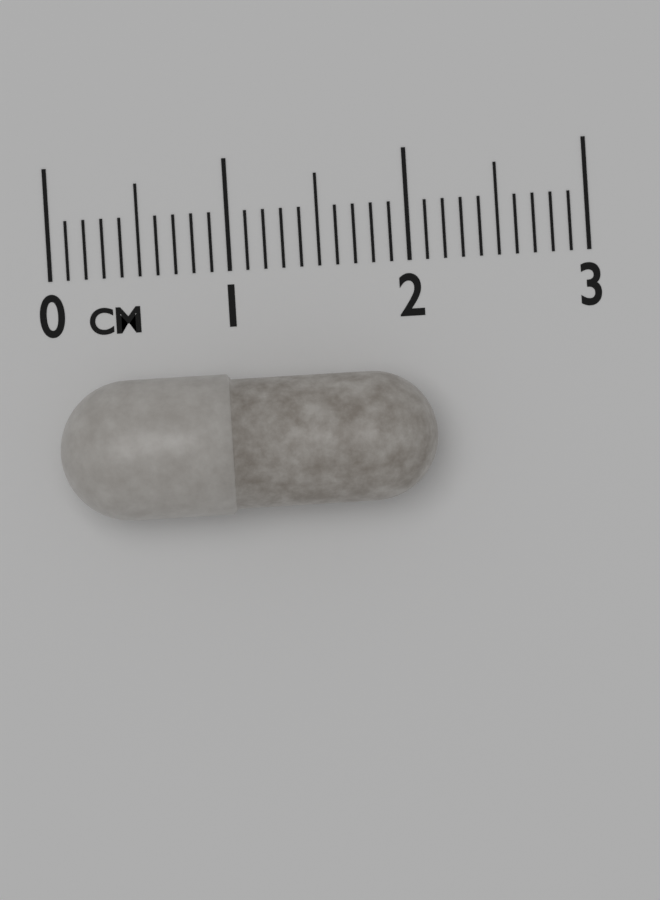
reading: 2.1 cm
